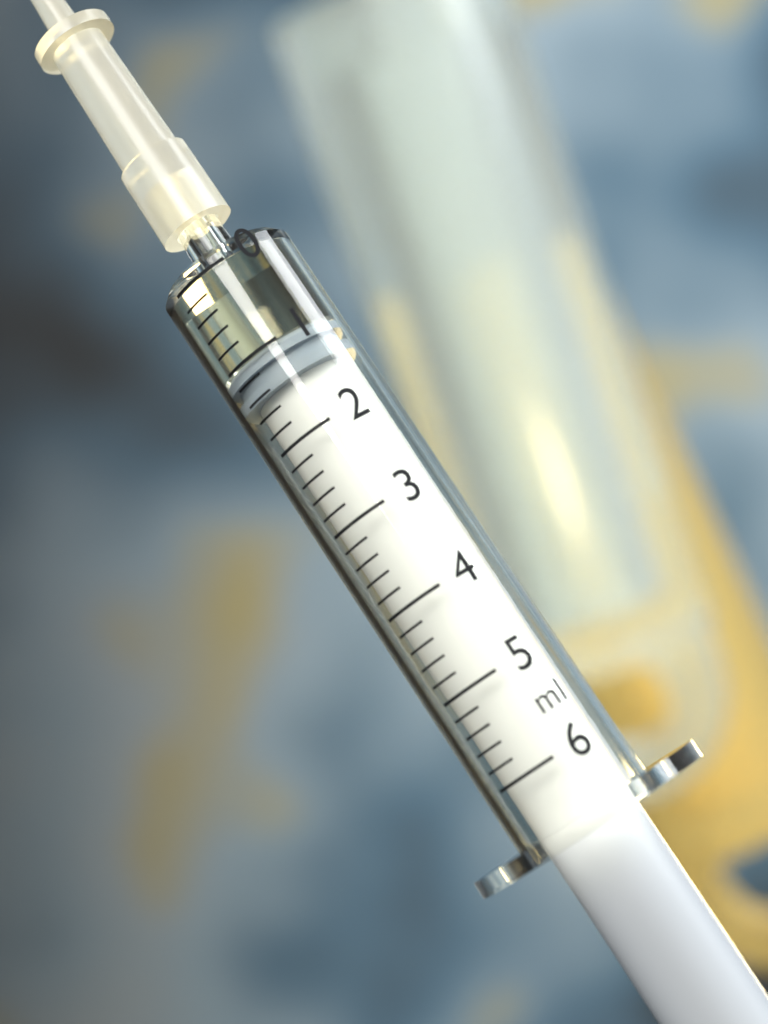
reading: 1.0 ml
